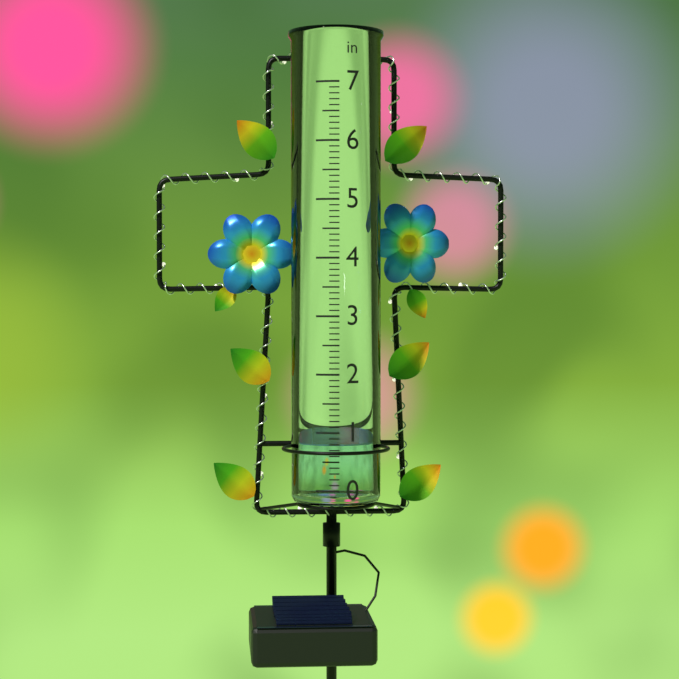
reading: 0.8 in
